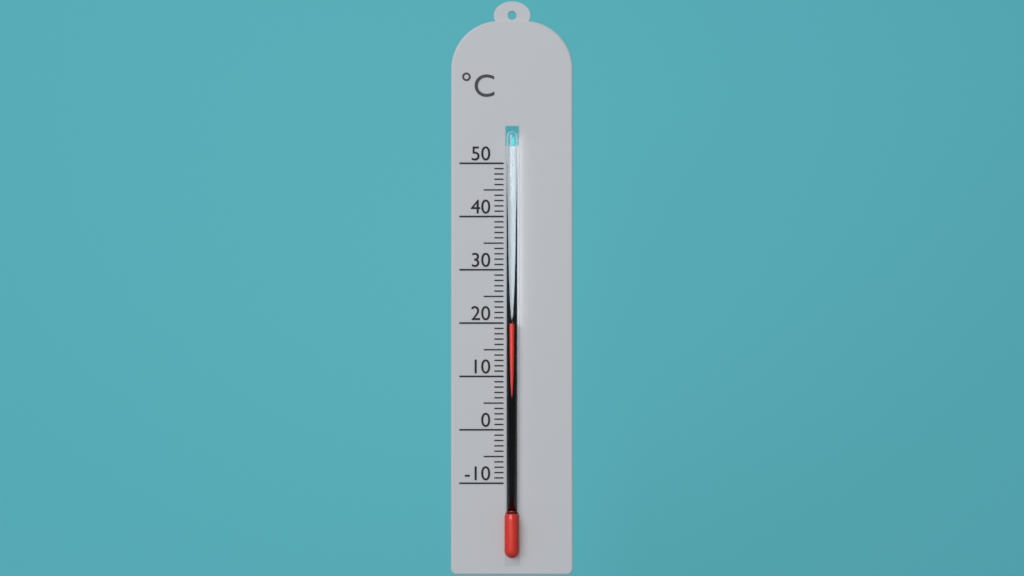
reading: 20 °C
